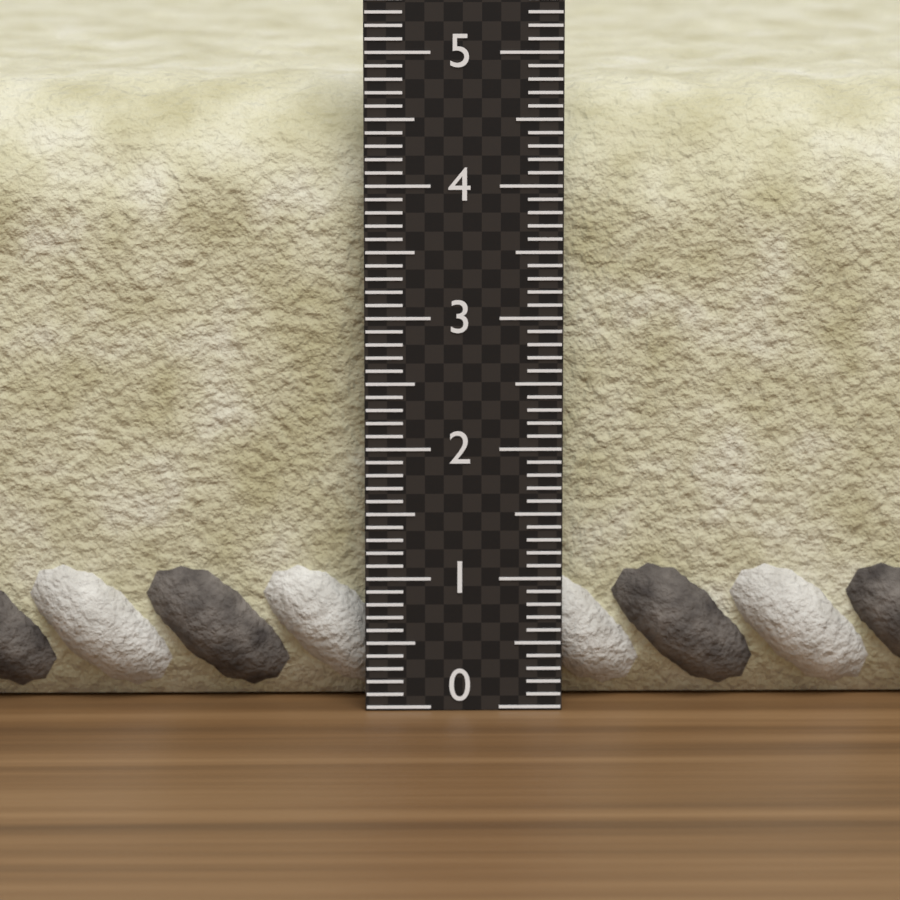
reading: 4.8 (no unit)
